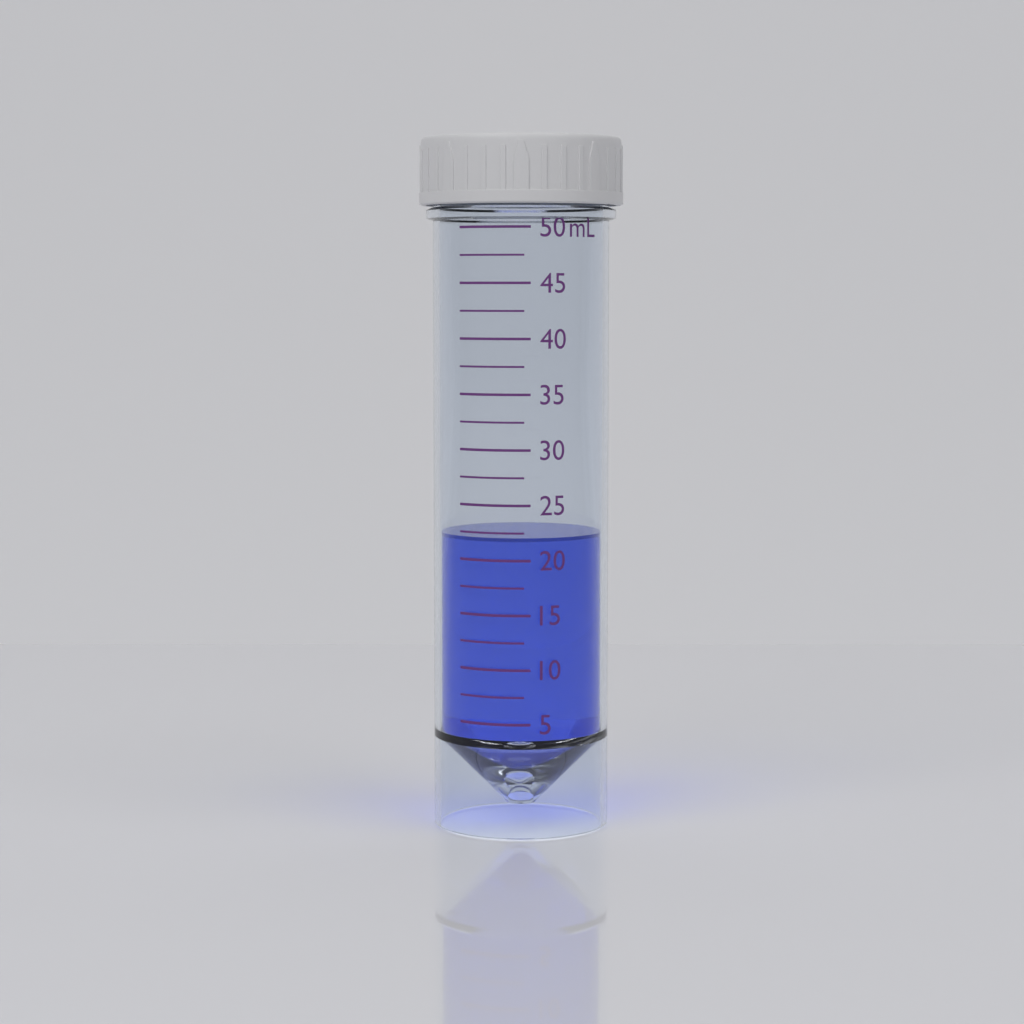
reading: 22.0 mL
